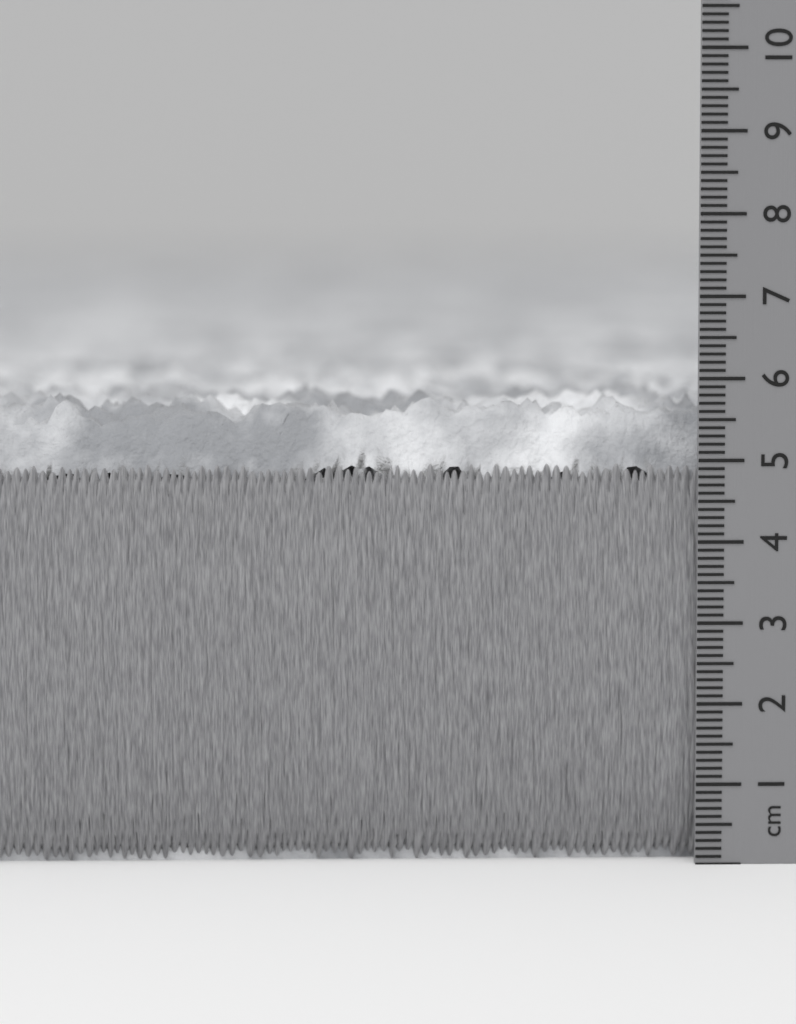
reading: 5.8 cm
